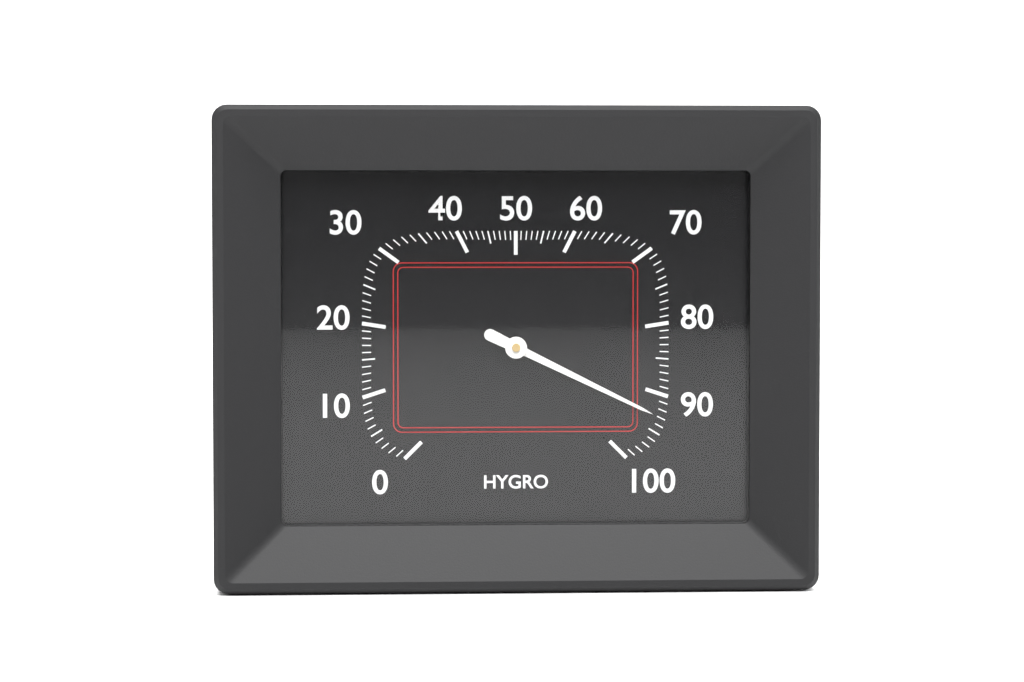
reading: 93 %
